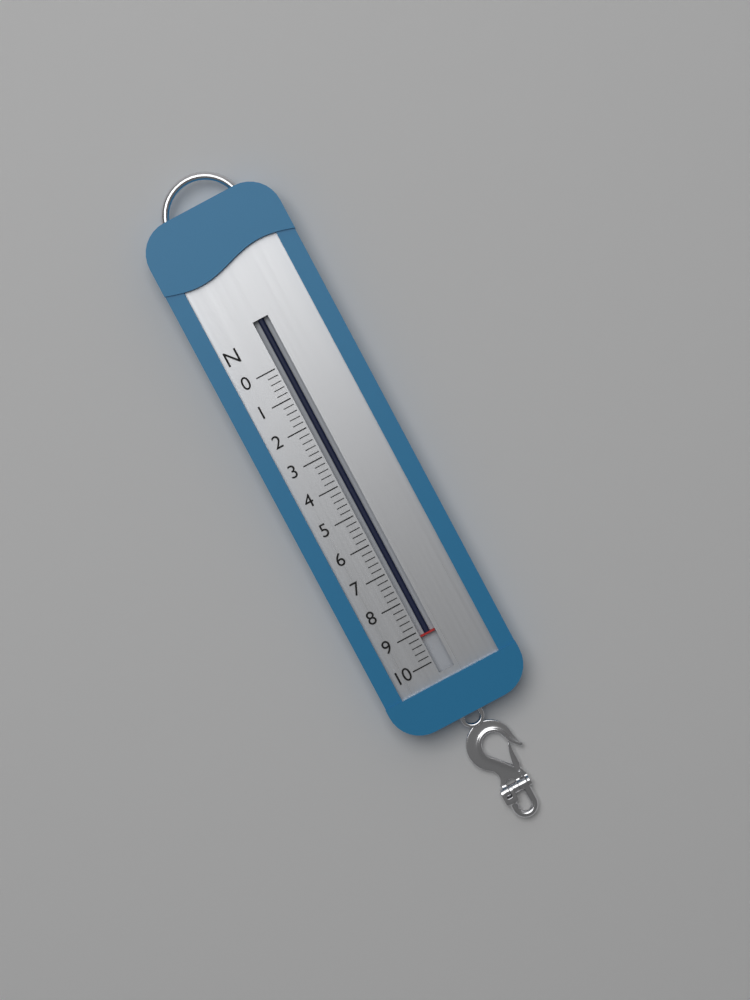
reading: 9.2 N
